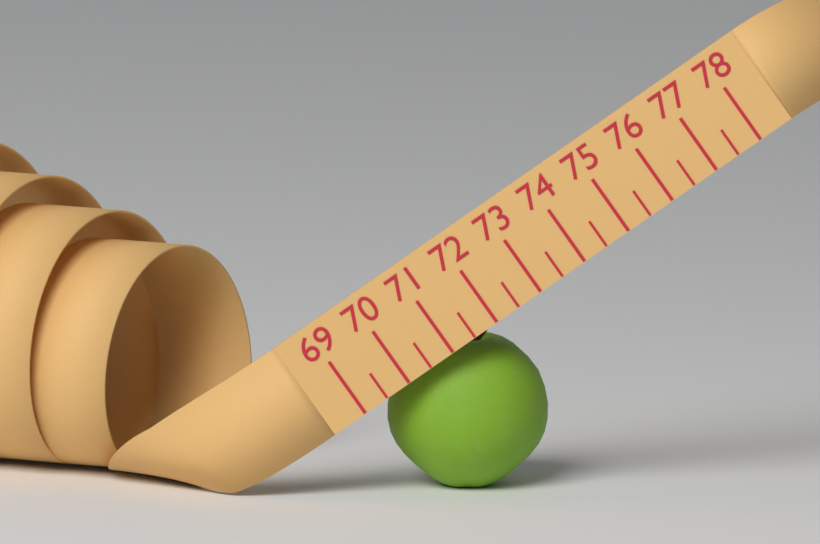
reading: 72.0 (no unit)
